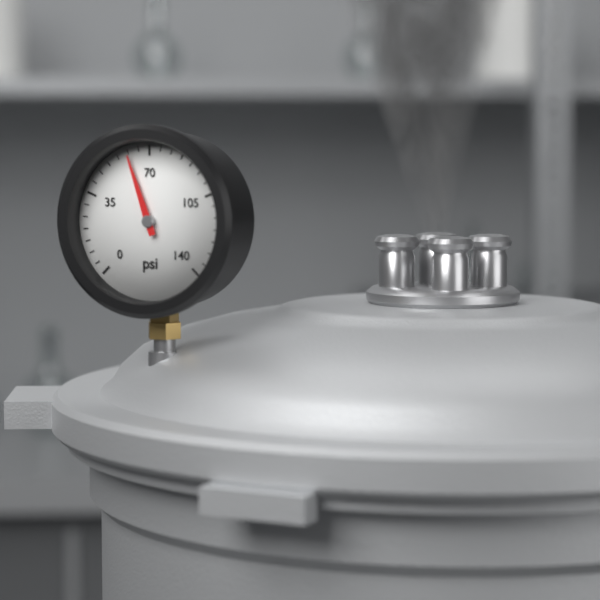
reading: 60 psi
